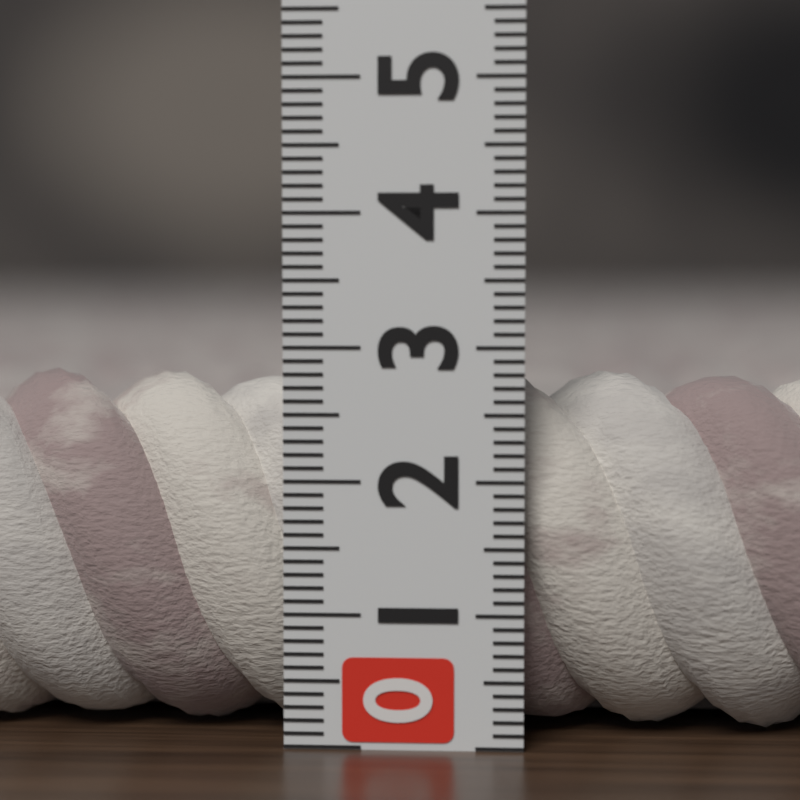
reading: 2.8 (no unit)
